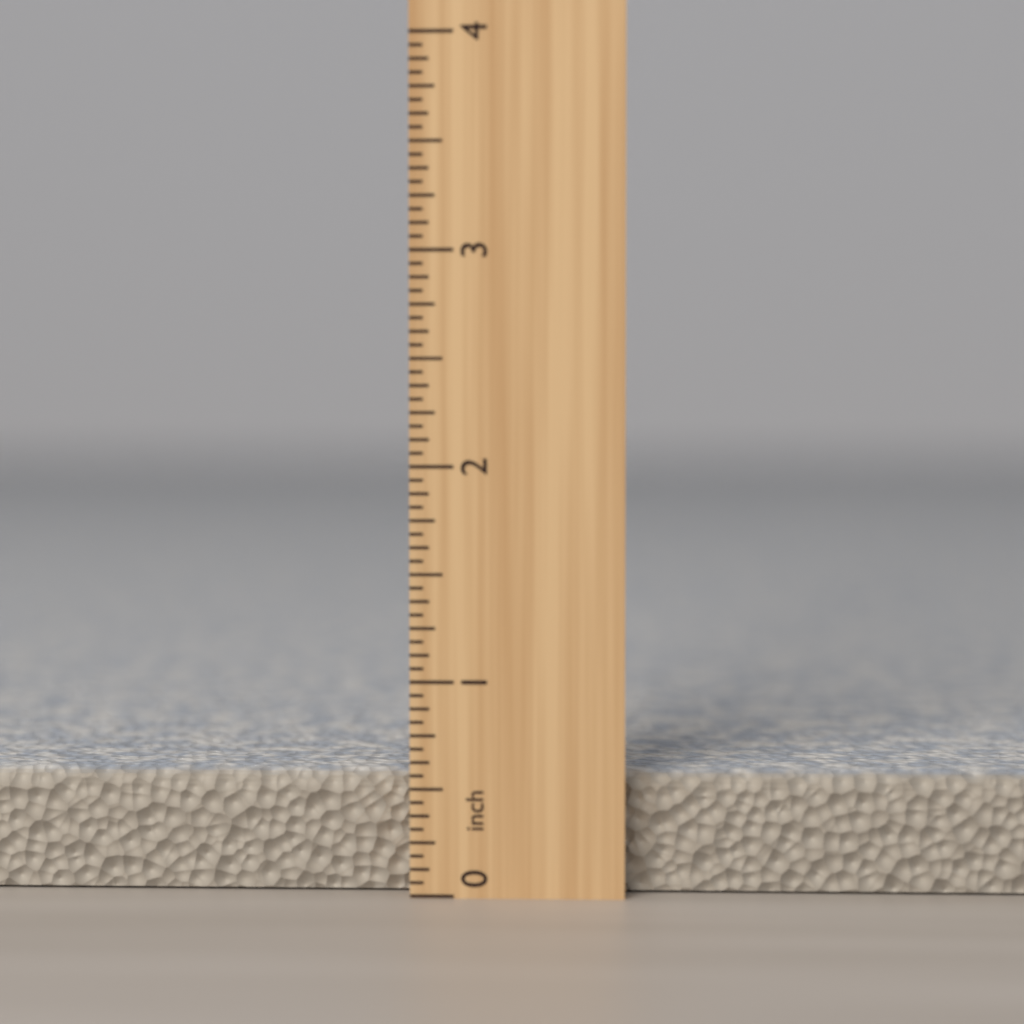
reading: 0.5625 inch
